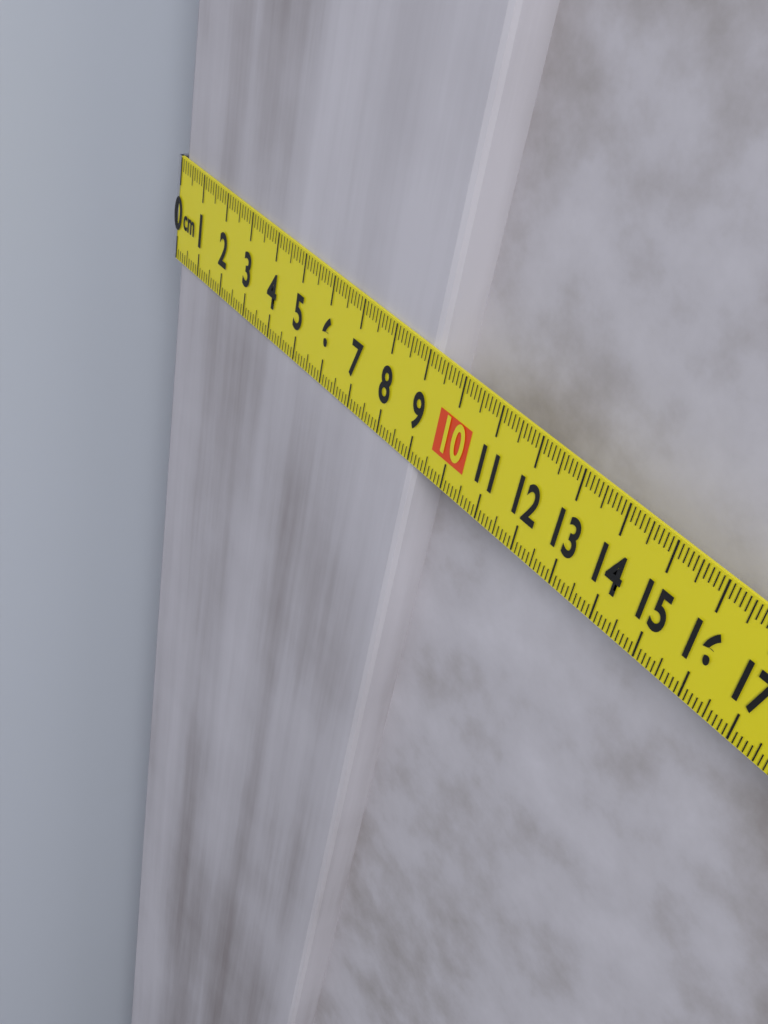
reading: 9.1 cm
